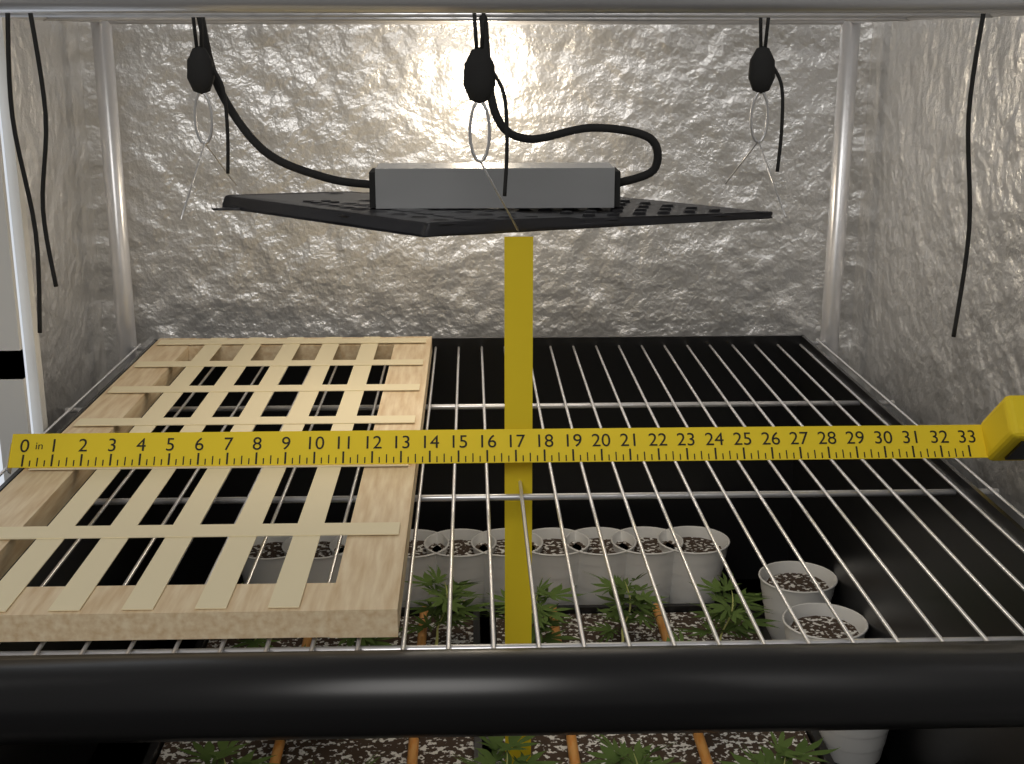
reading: 13.50 in
